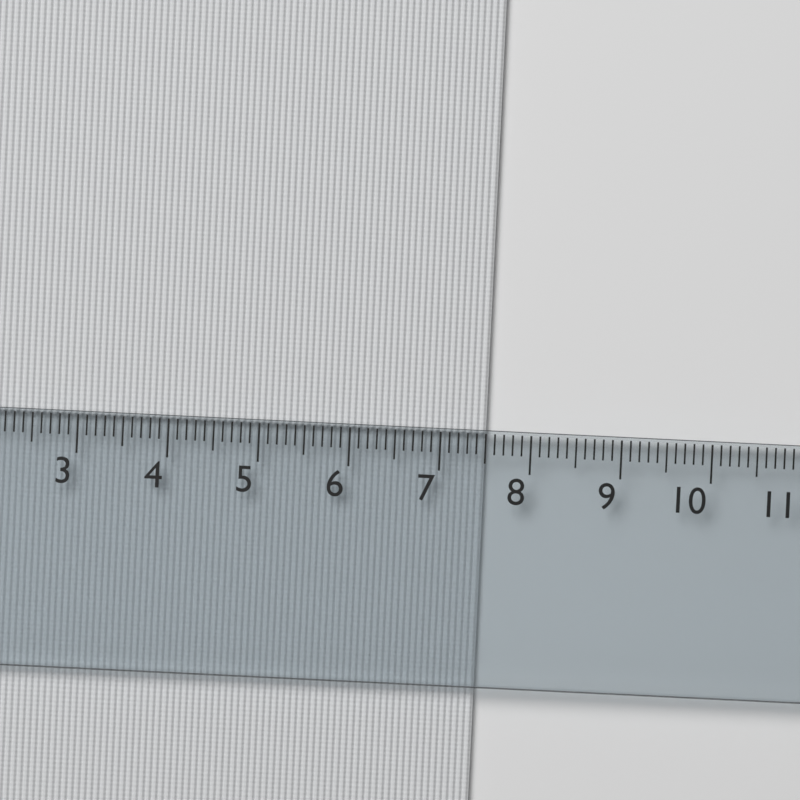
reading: 7.5 cm
